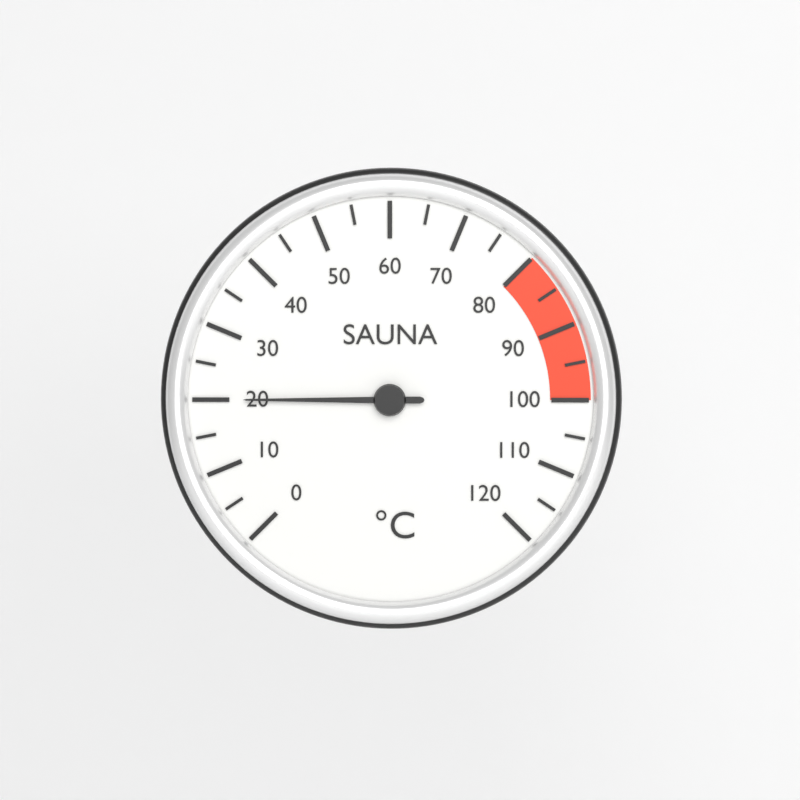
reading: 20 °C
